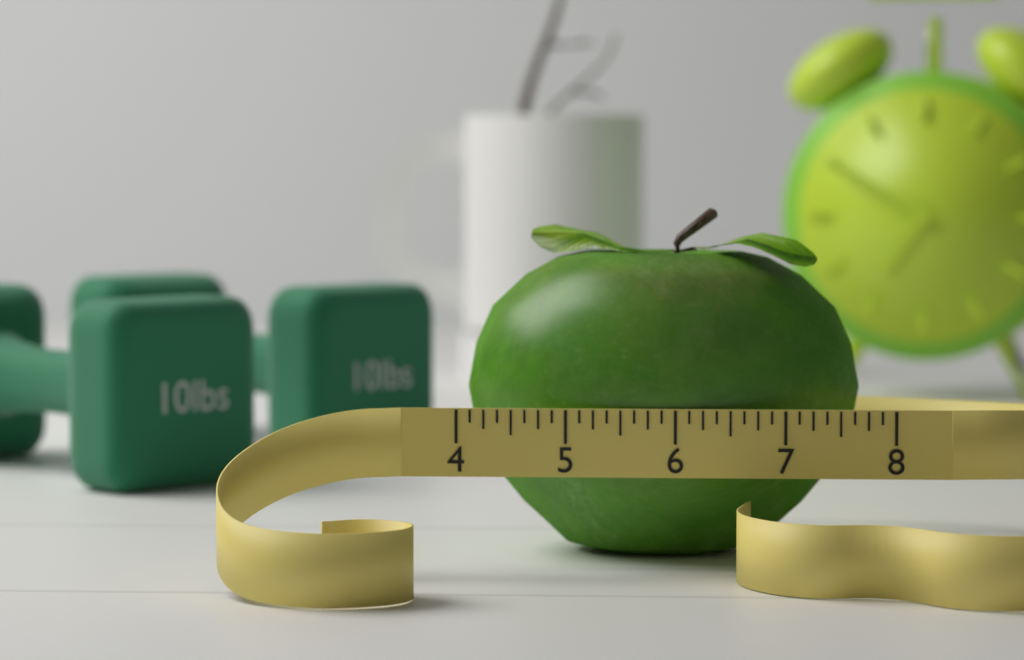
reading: 7.750 (no unit)
